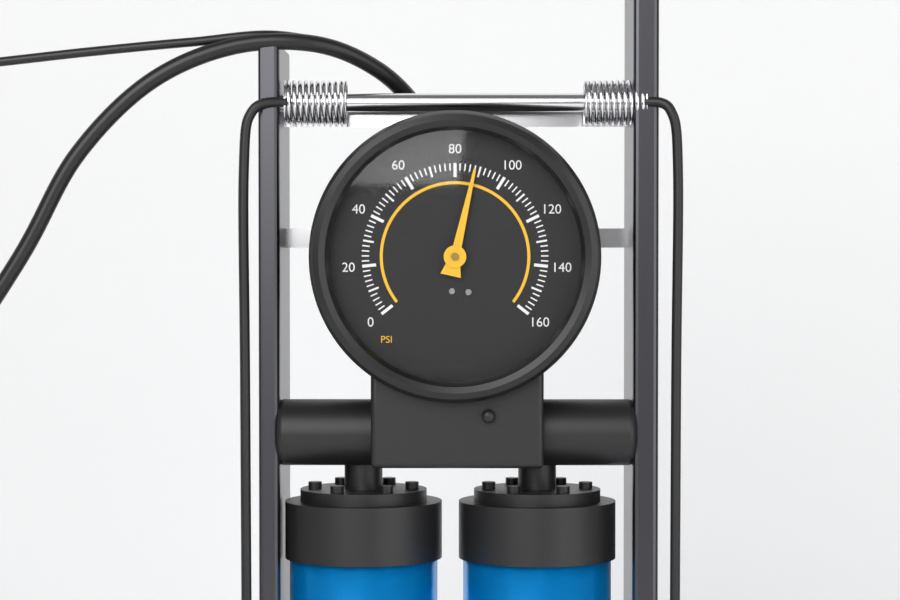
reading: 88 psi
